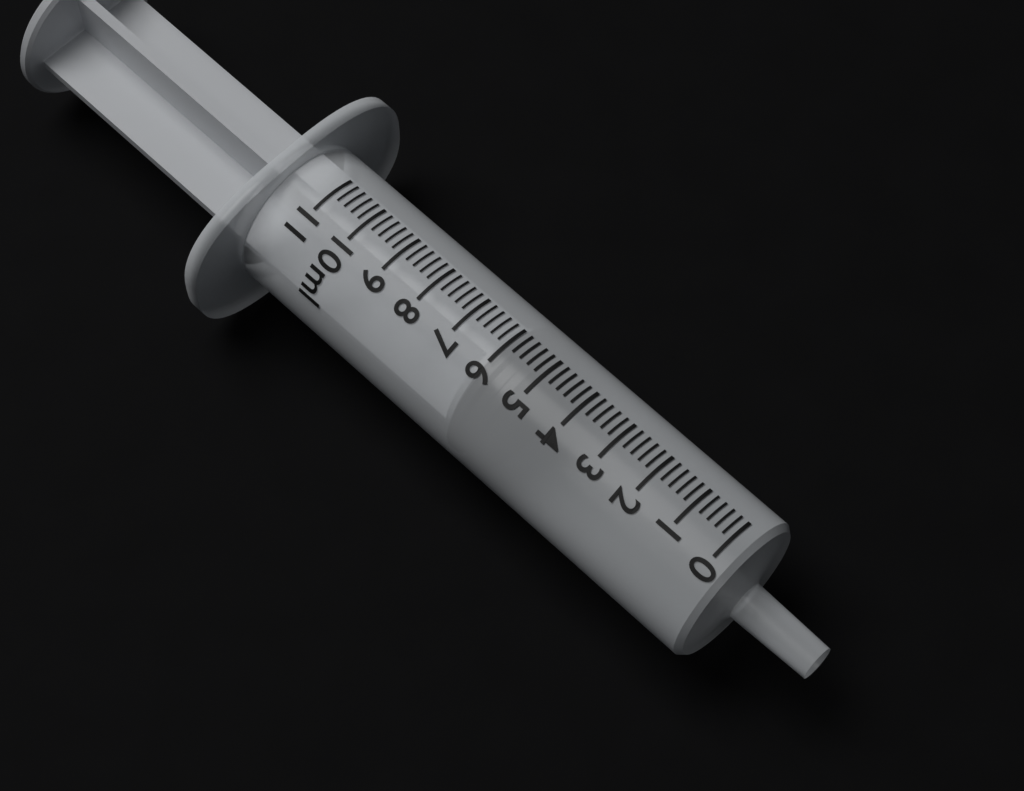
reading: 5.2 ml
